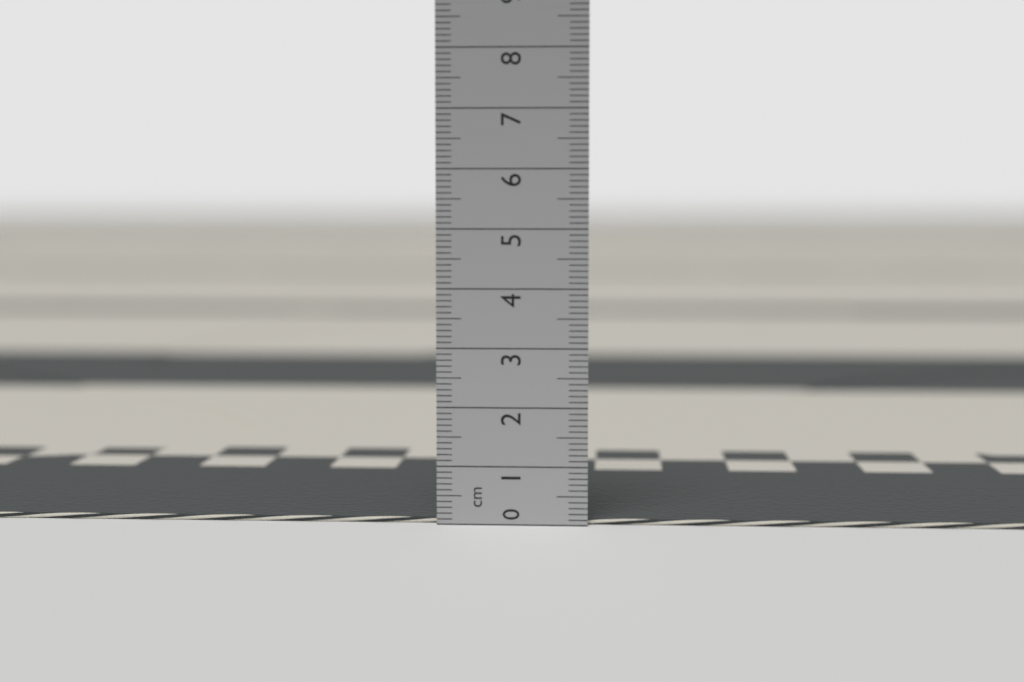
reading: 0.1 cm
